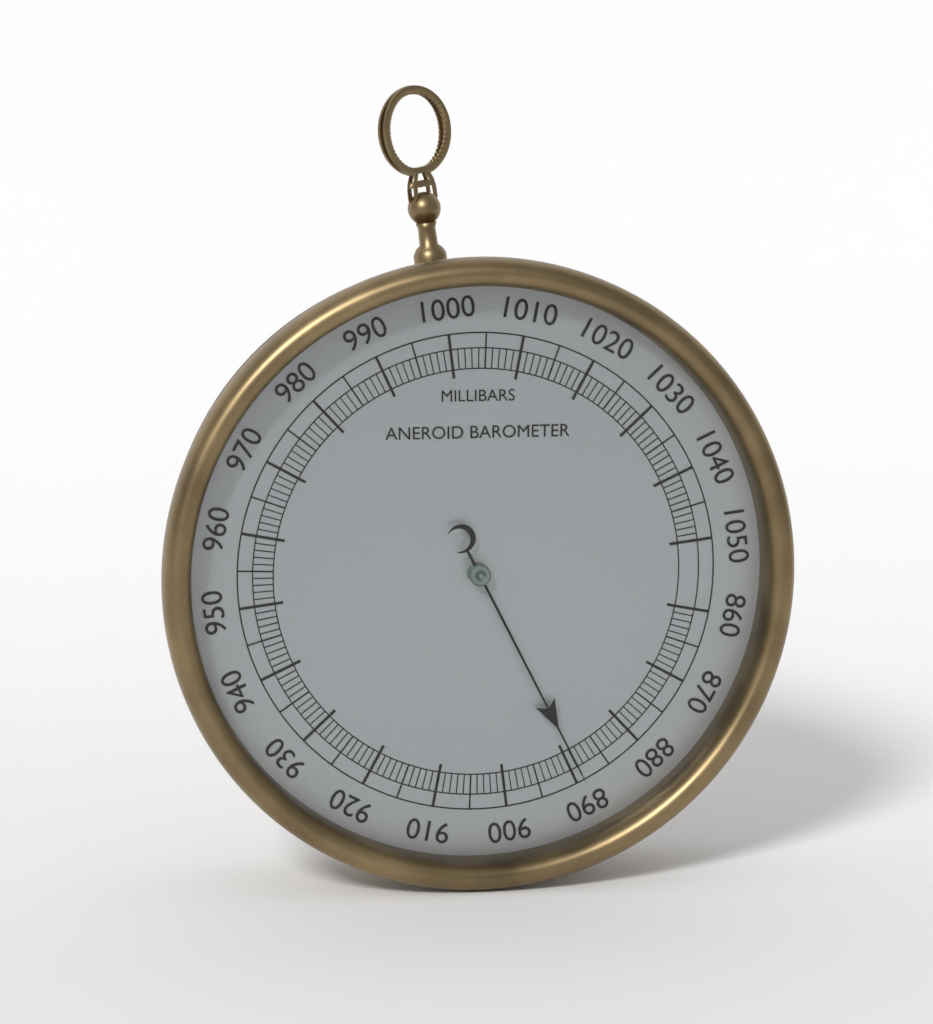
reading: 889 mbar
